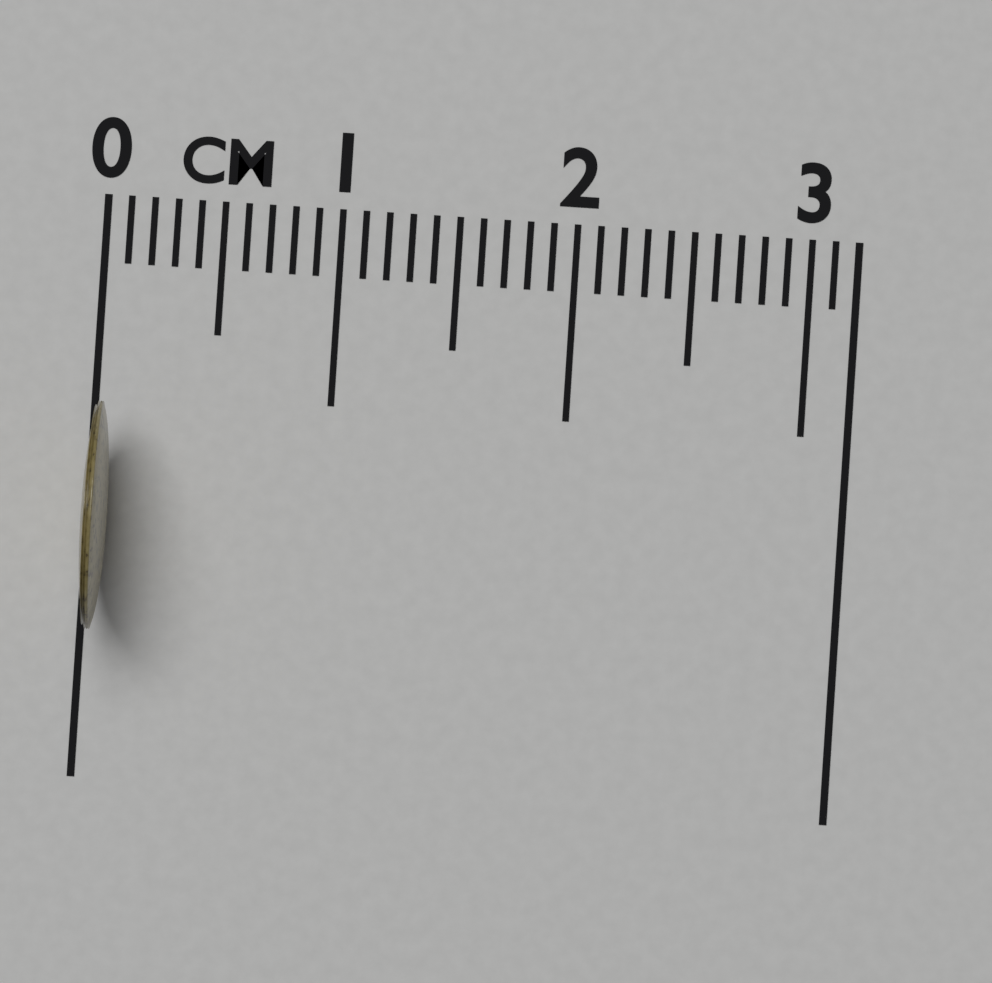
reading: 0.1 cm
